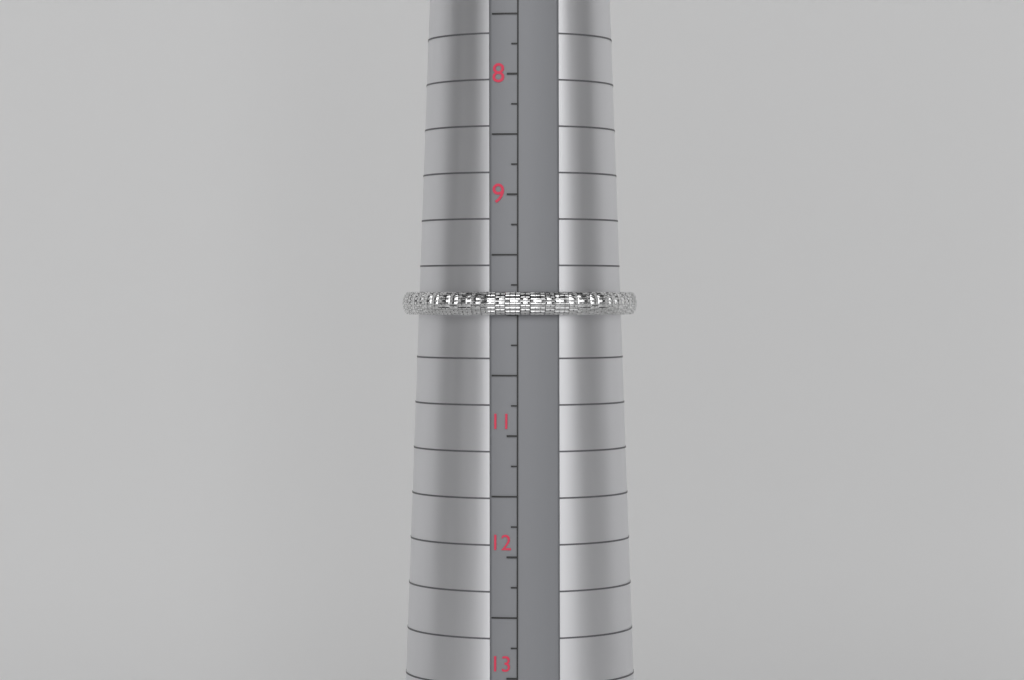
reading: 10.00 (no unit)
